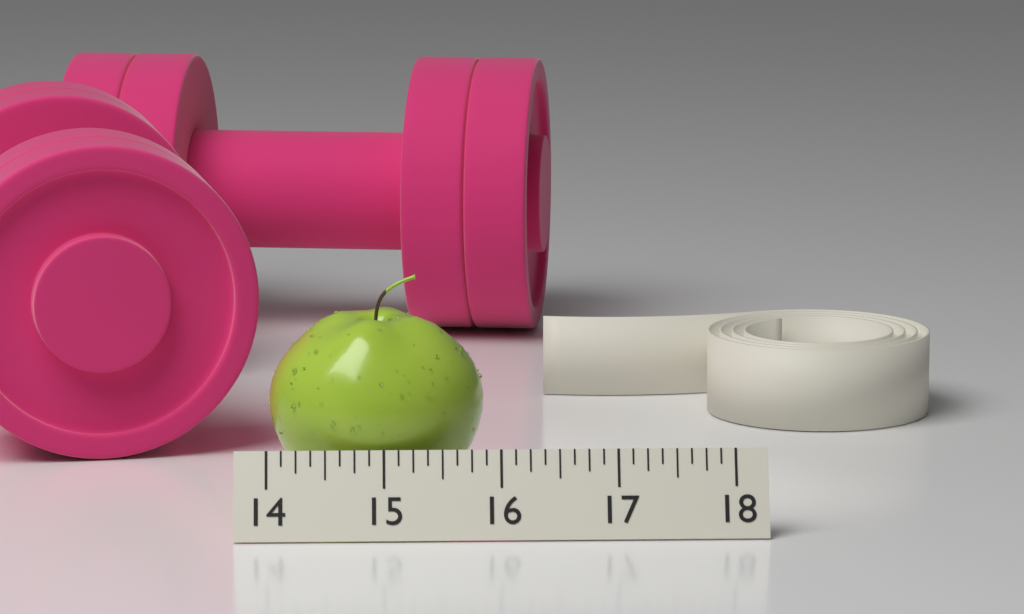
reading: 15.875 (no unit)
